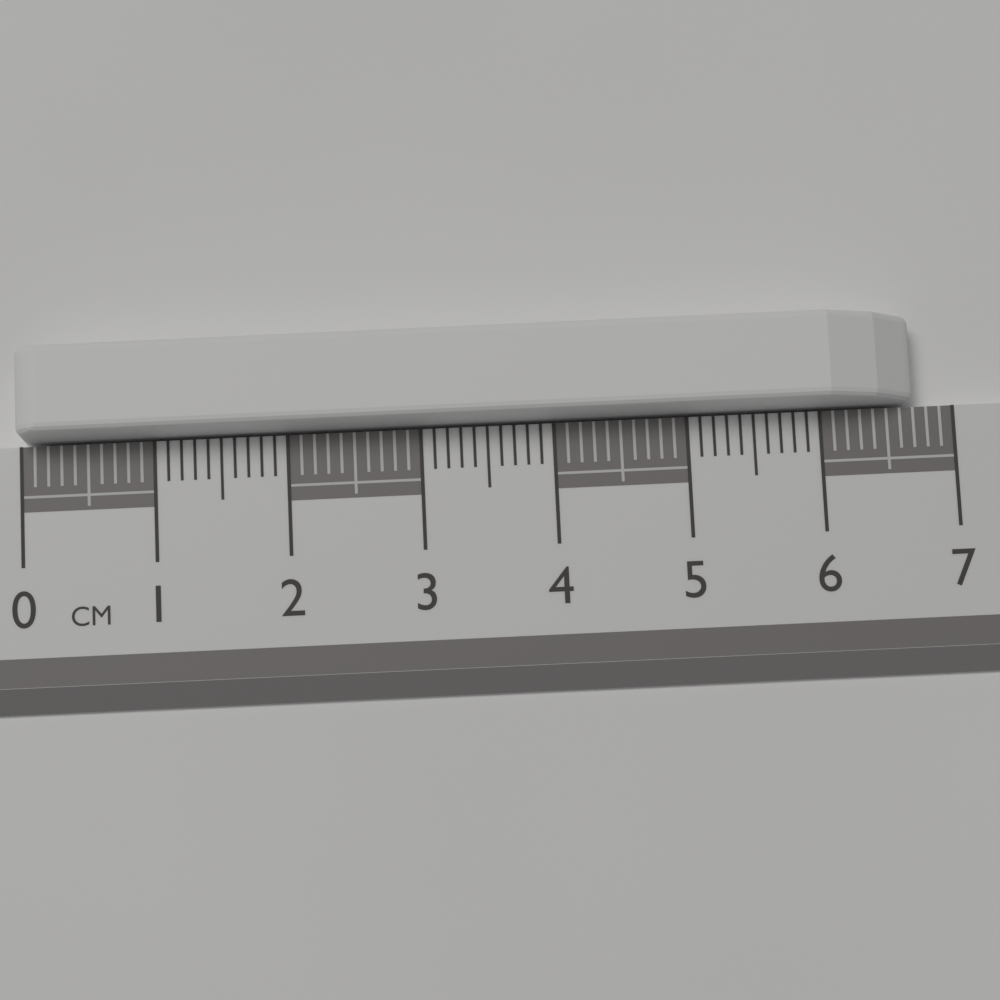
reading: 6.7 cm
